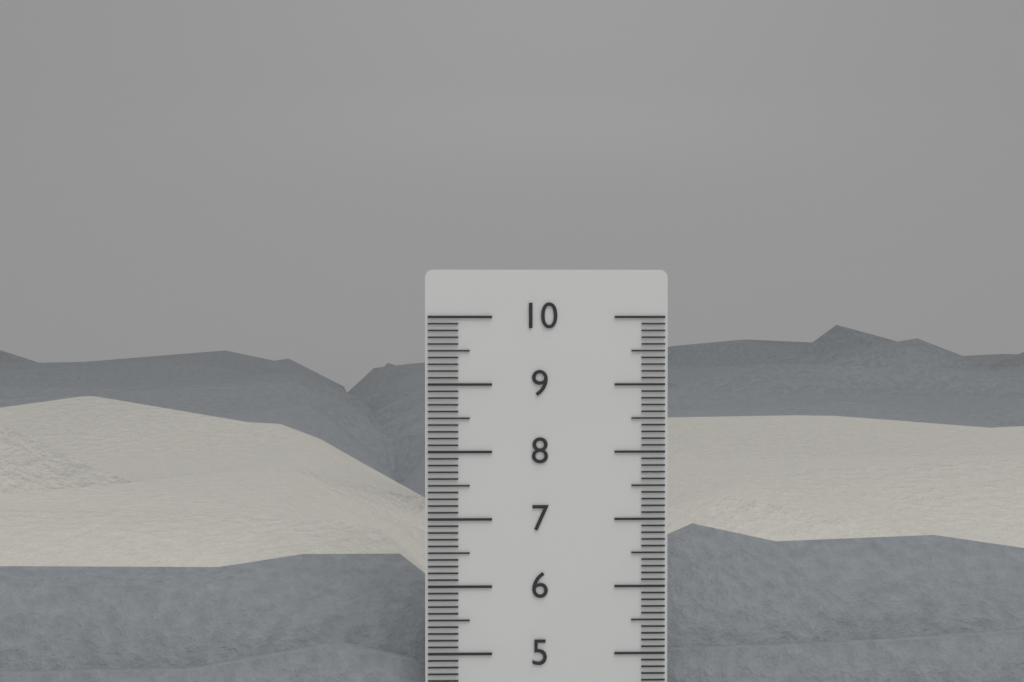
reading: 9.5 cm
